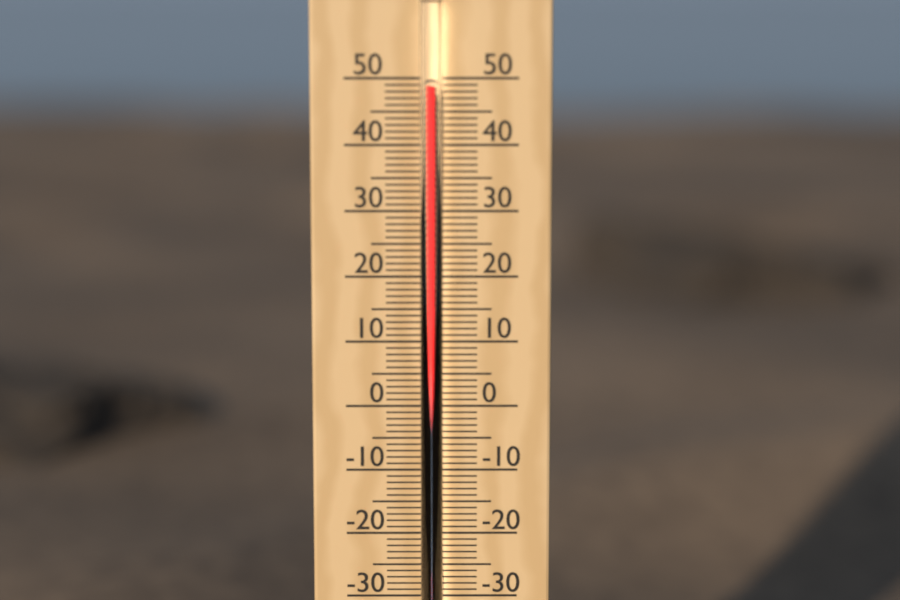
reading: 49 °C
